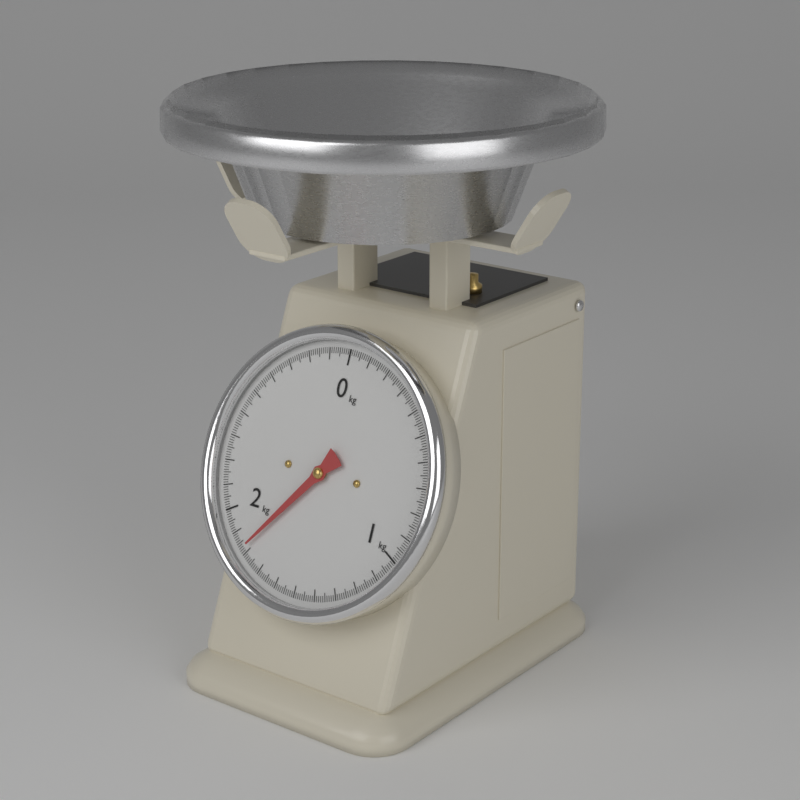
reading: 1.82 kg
